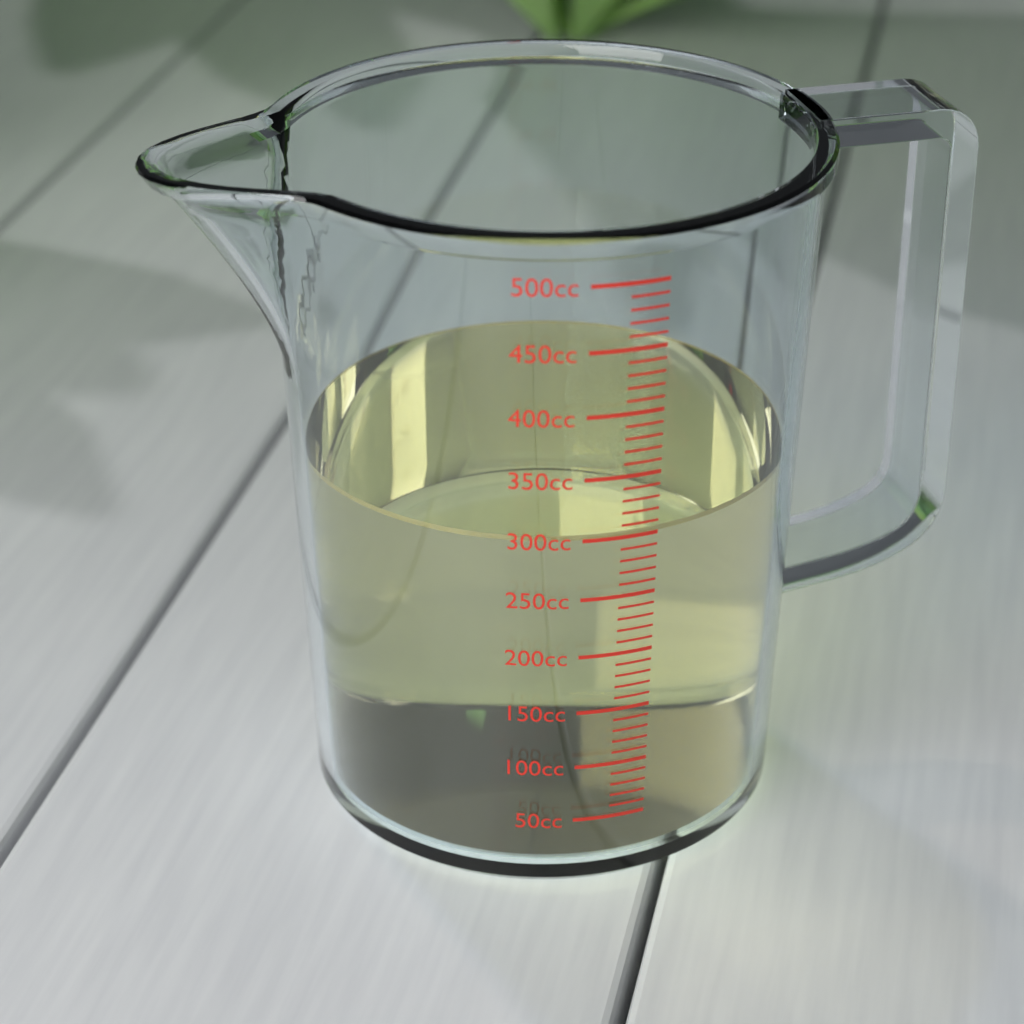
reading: 300 cc
